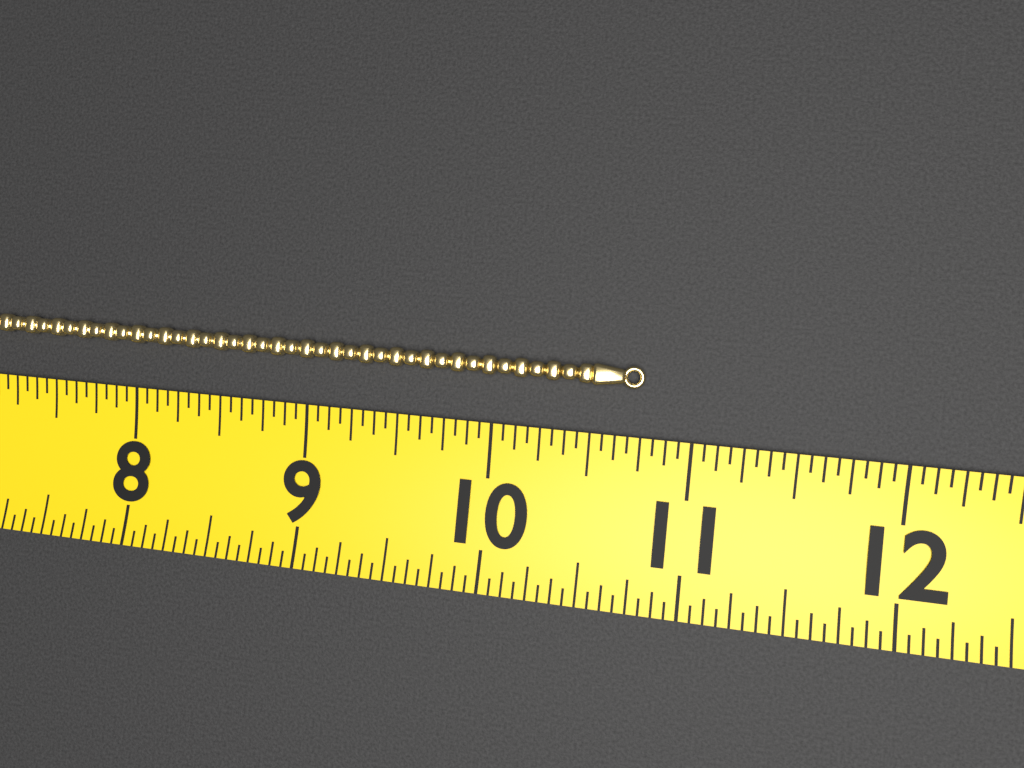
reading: 10.7500 (no unit)
